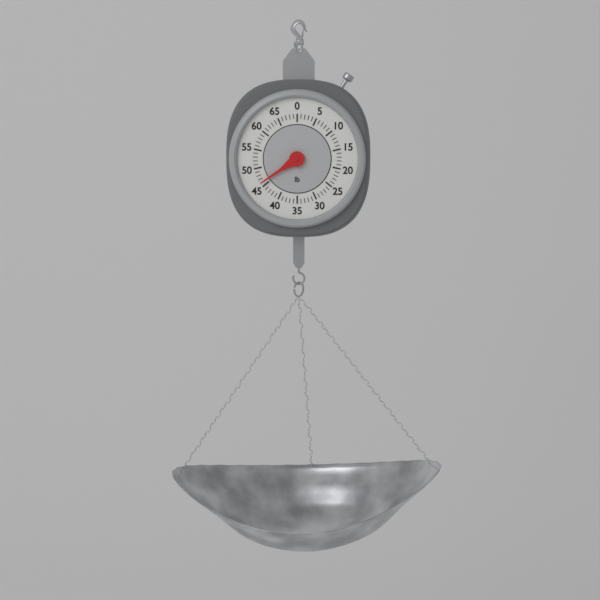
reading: 46 lb
